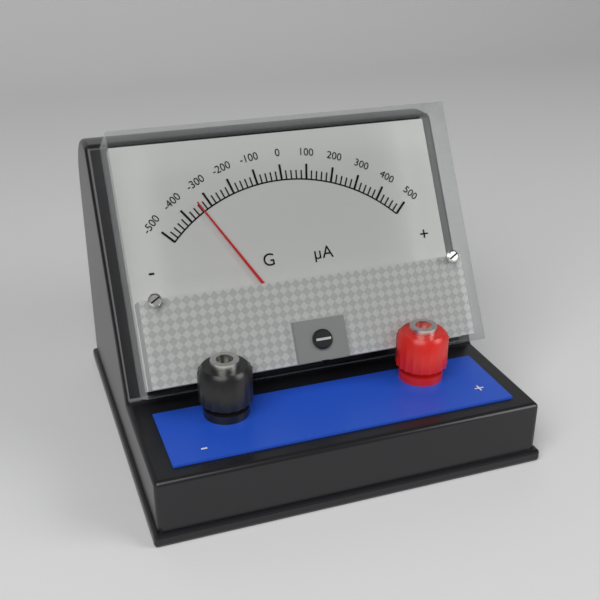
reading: -340 µA
